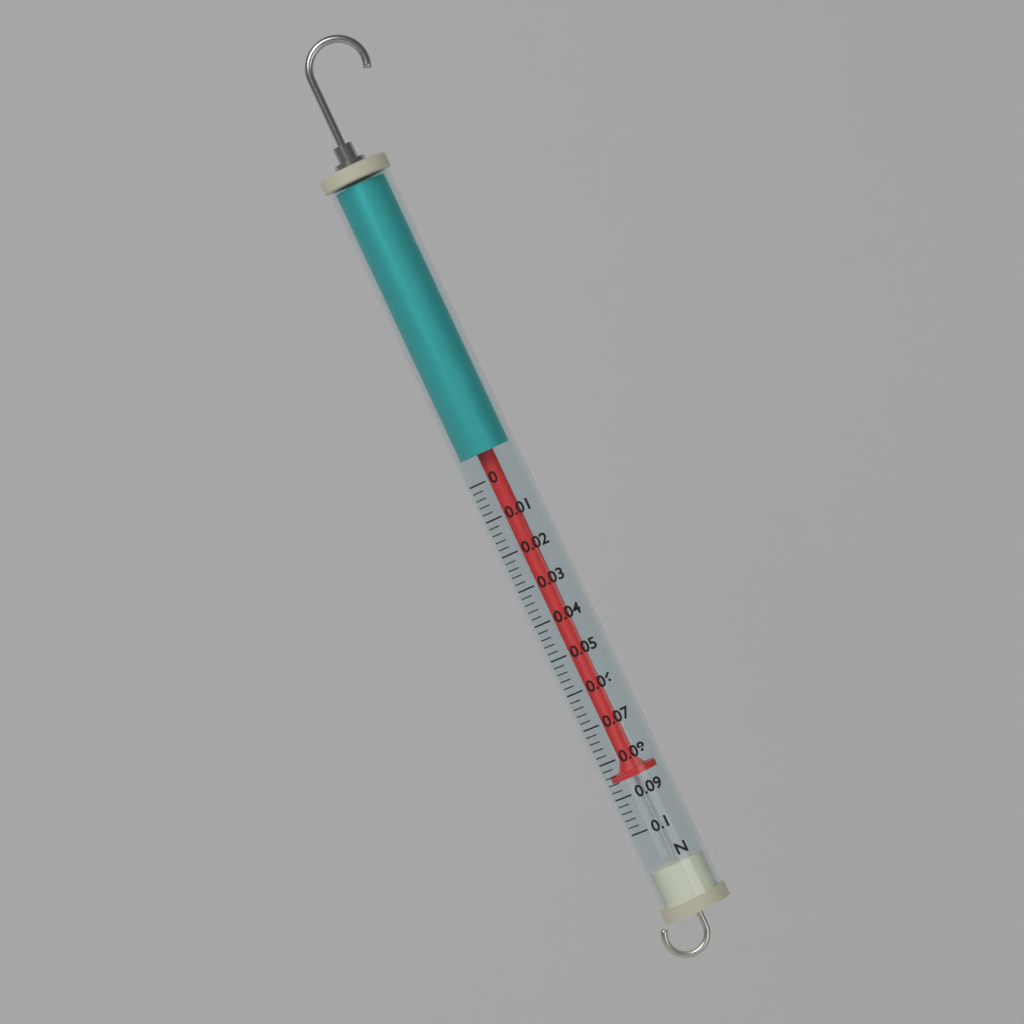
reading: 0.086 N
